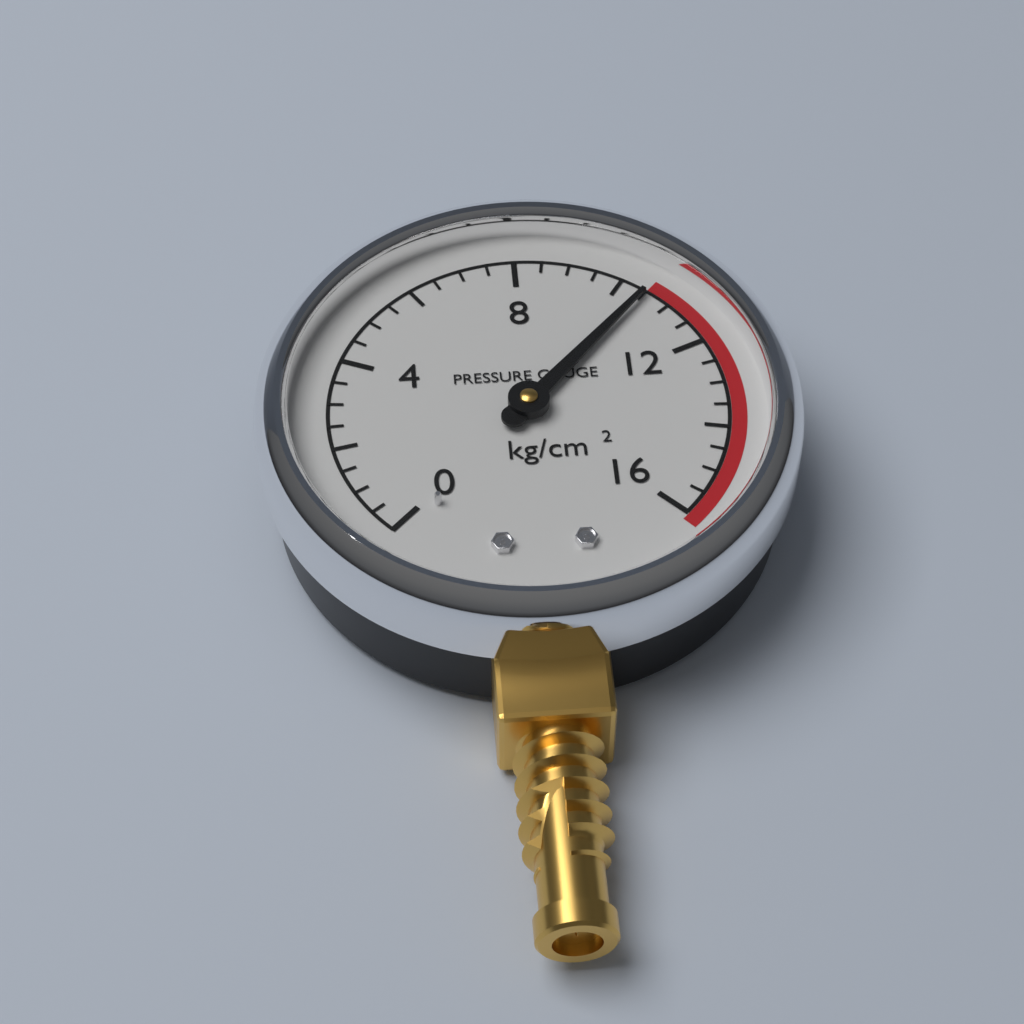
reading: 10.5 kg/cm²
